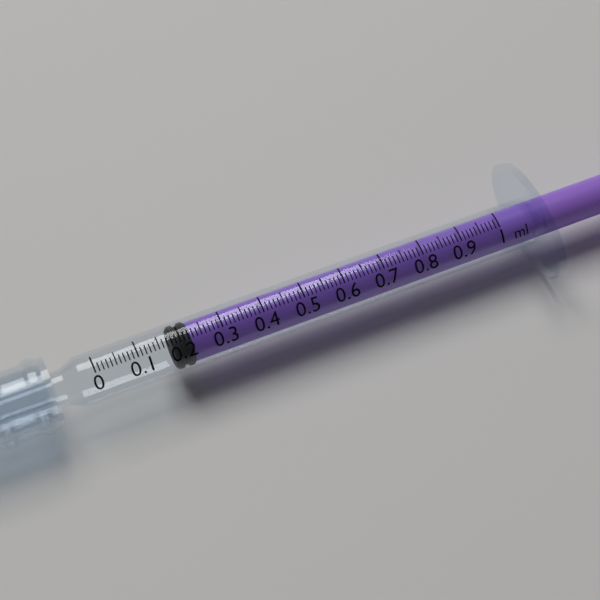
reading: 0.18 ml
